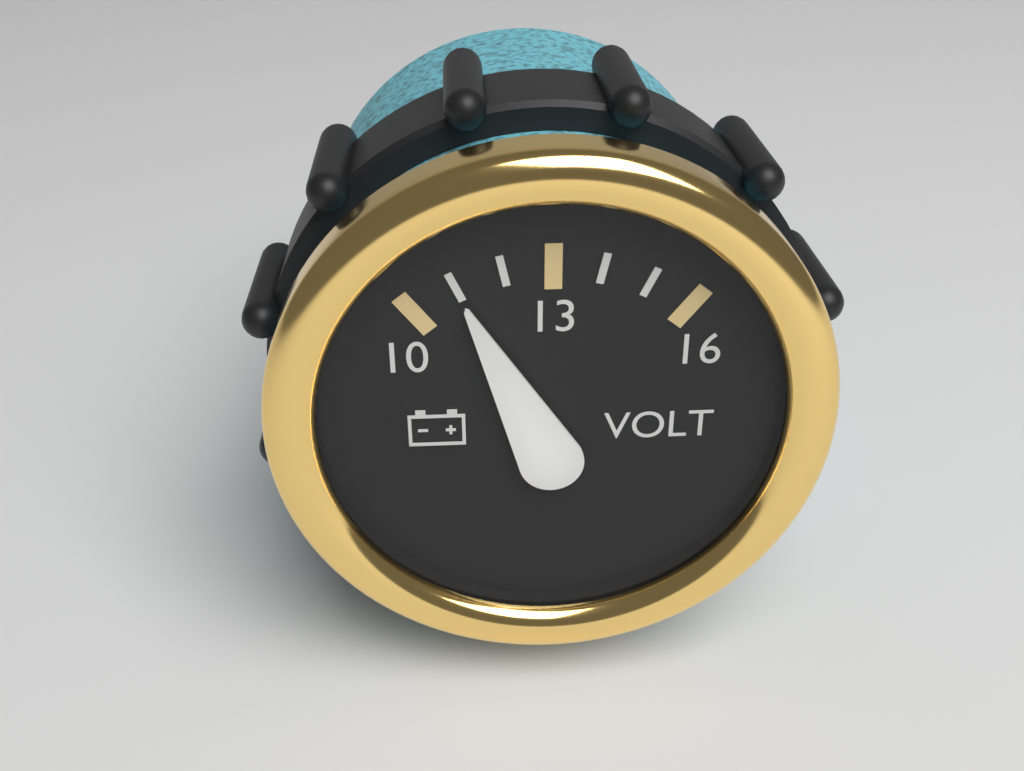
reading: 11 V
